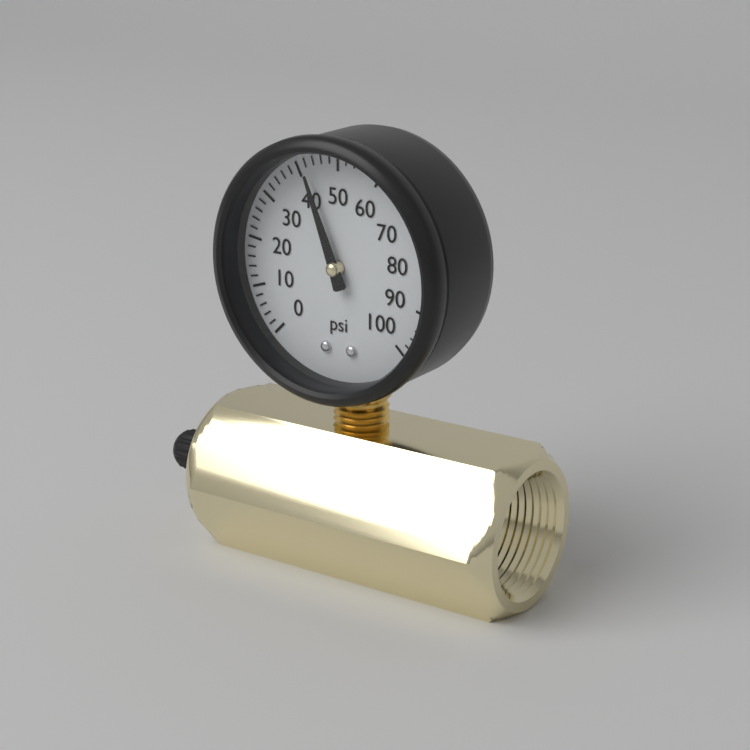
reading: 42 psi
